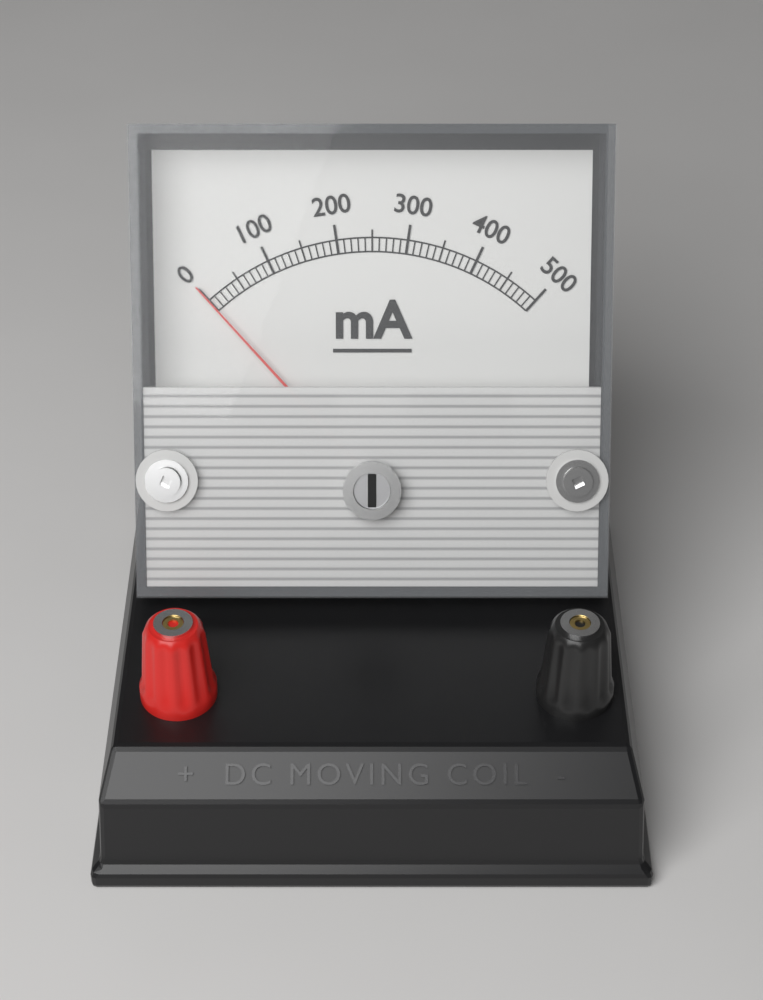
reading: 0 mA
